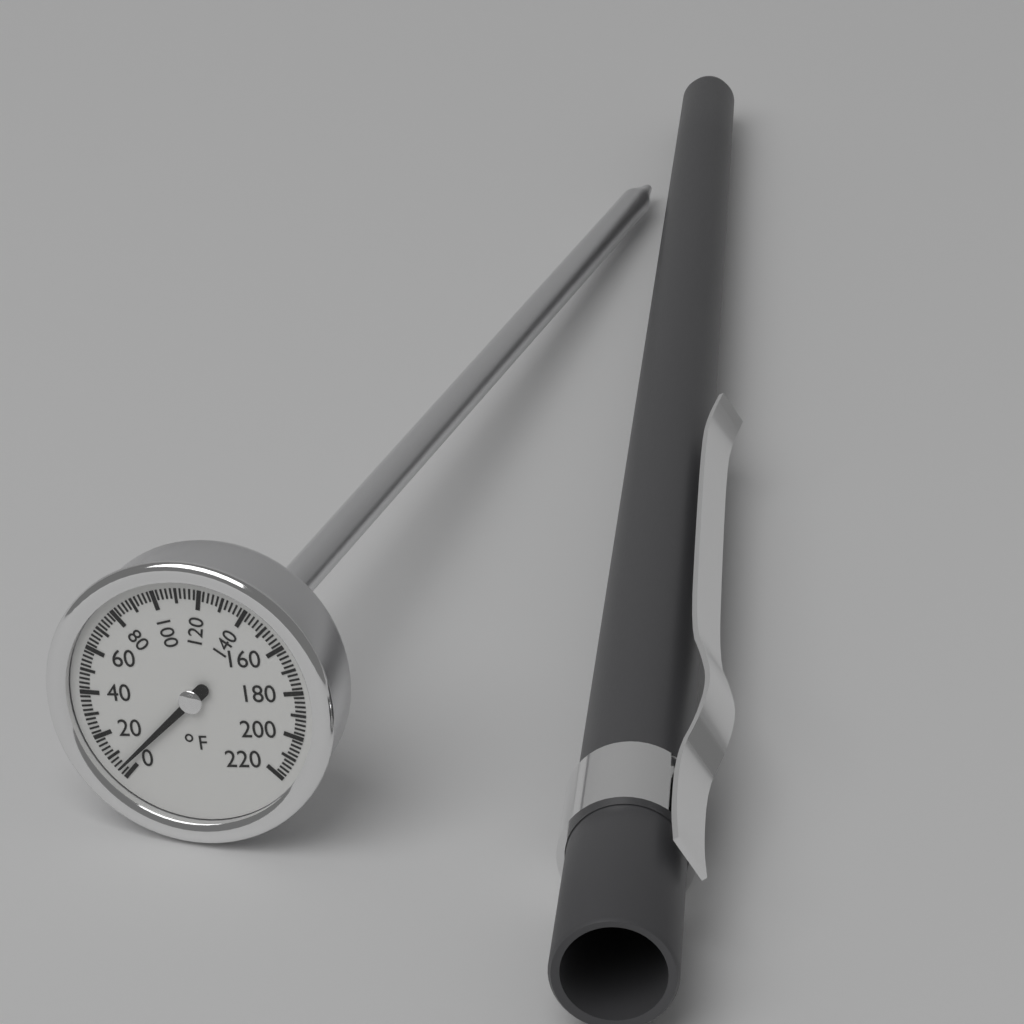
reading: 4 °F
